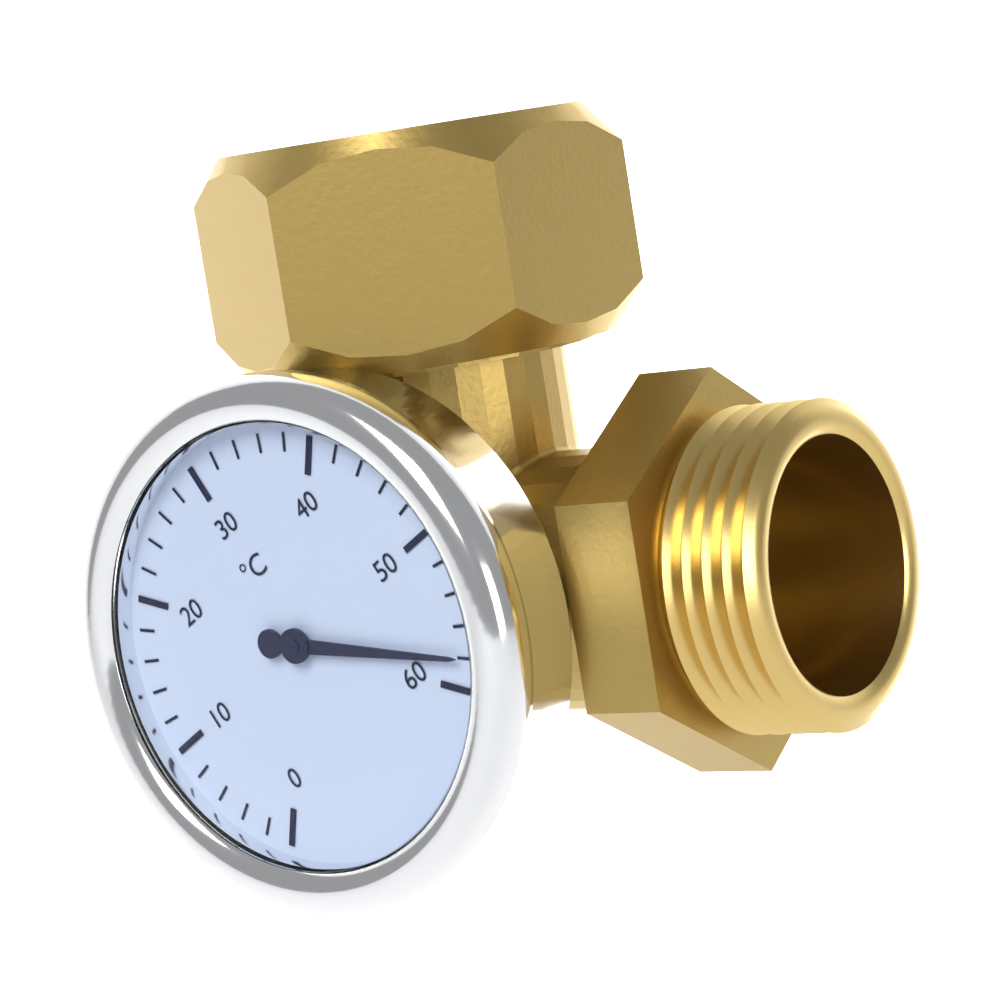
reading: 58 °C
